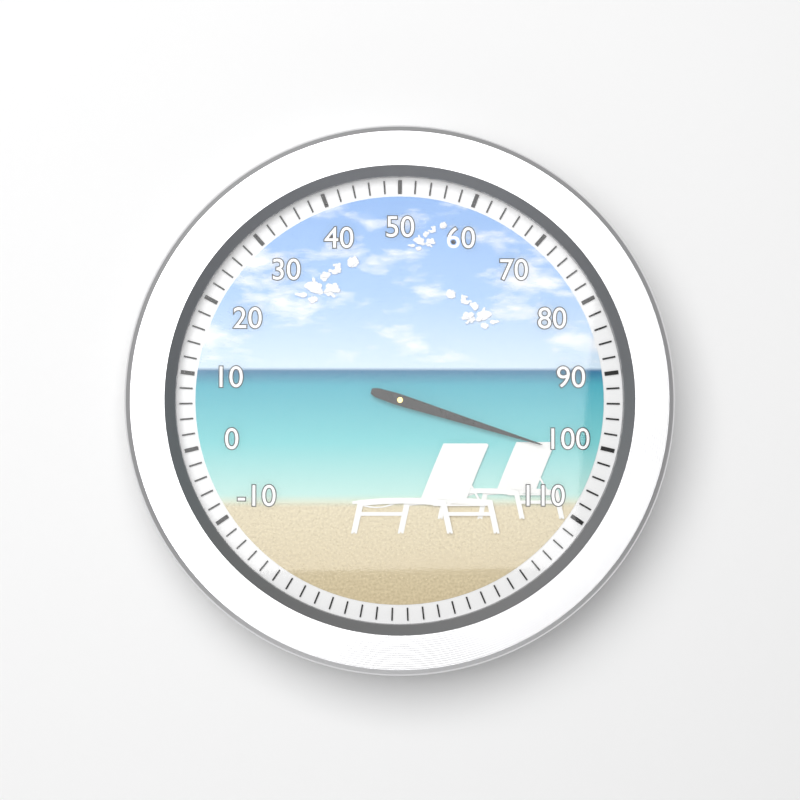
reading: 102 (no unit)
